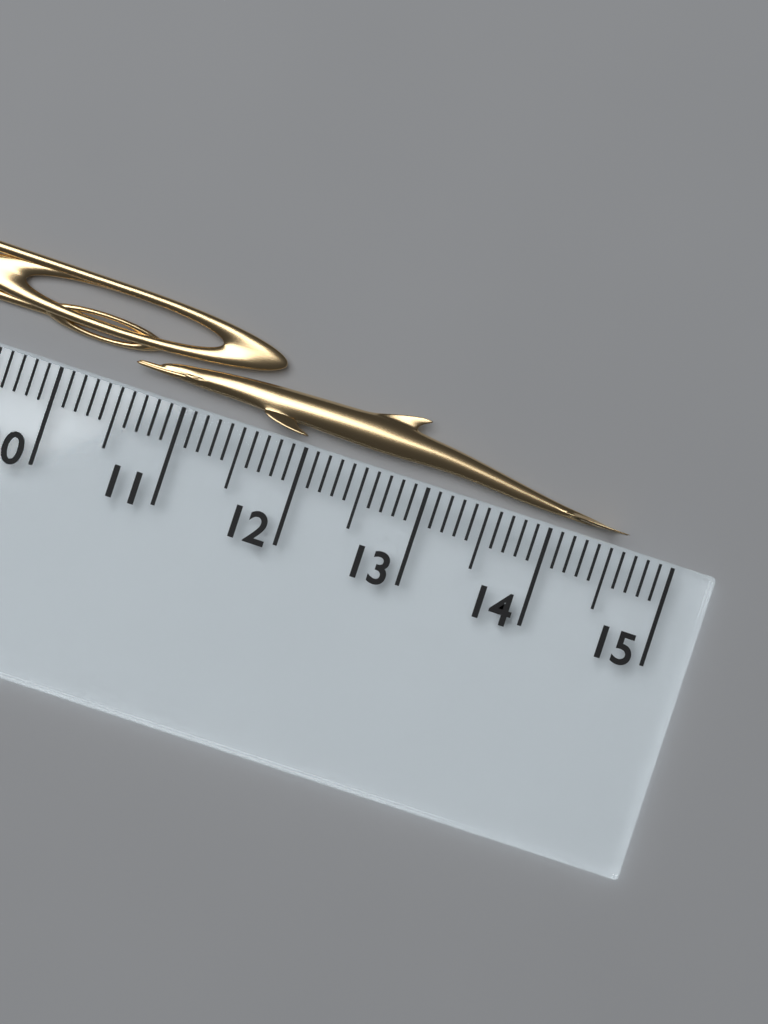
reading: 14.6 cm
